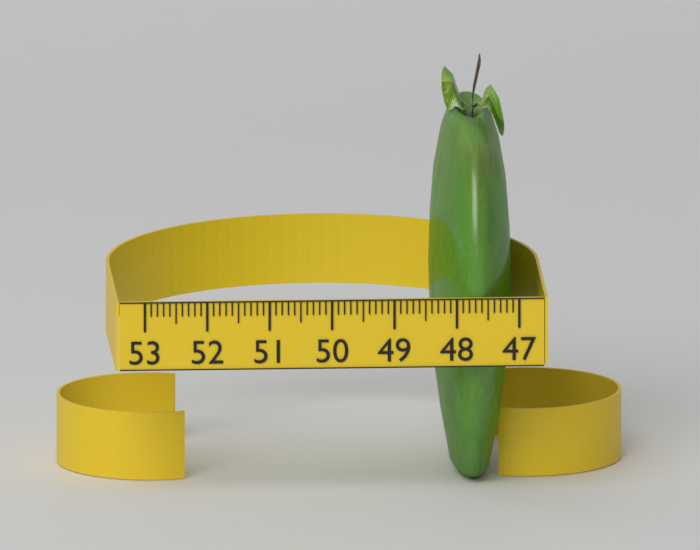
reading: 48.3 (no unit)
